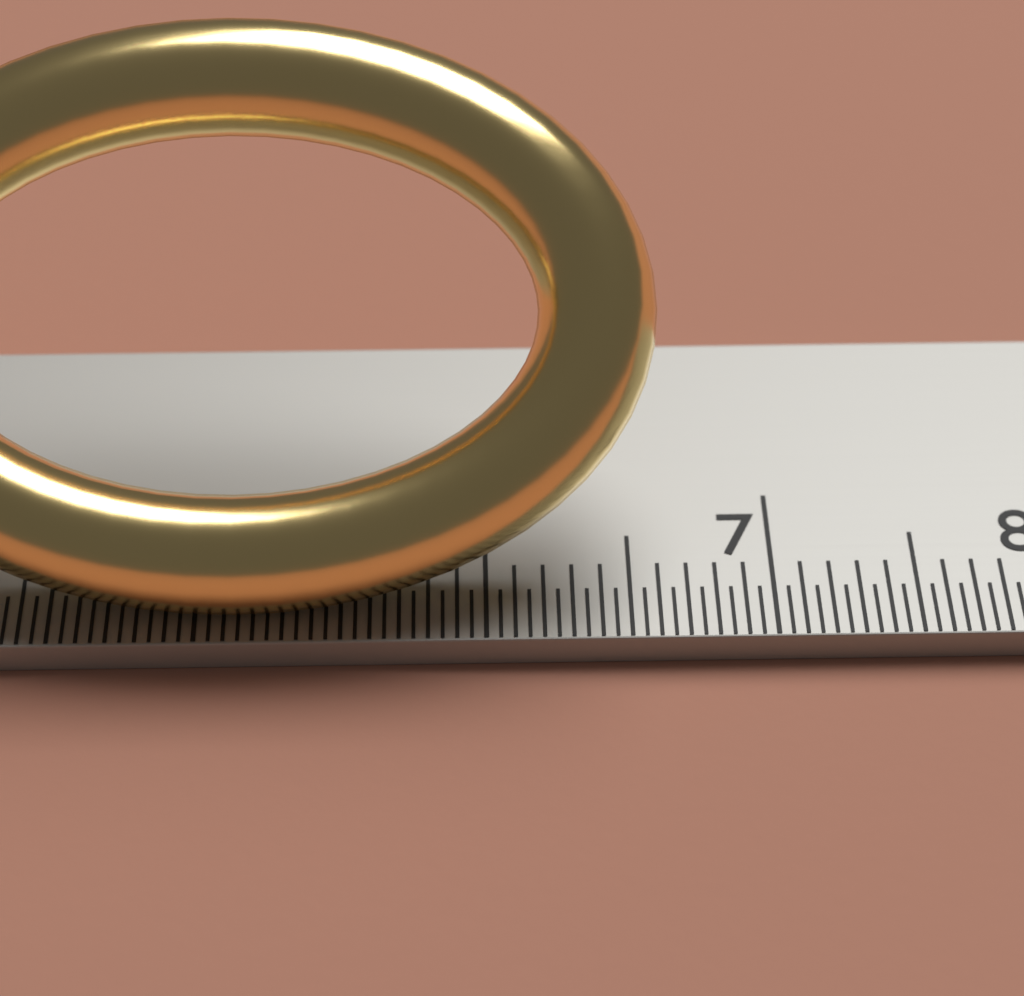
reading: 6.60 cm
